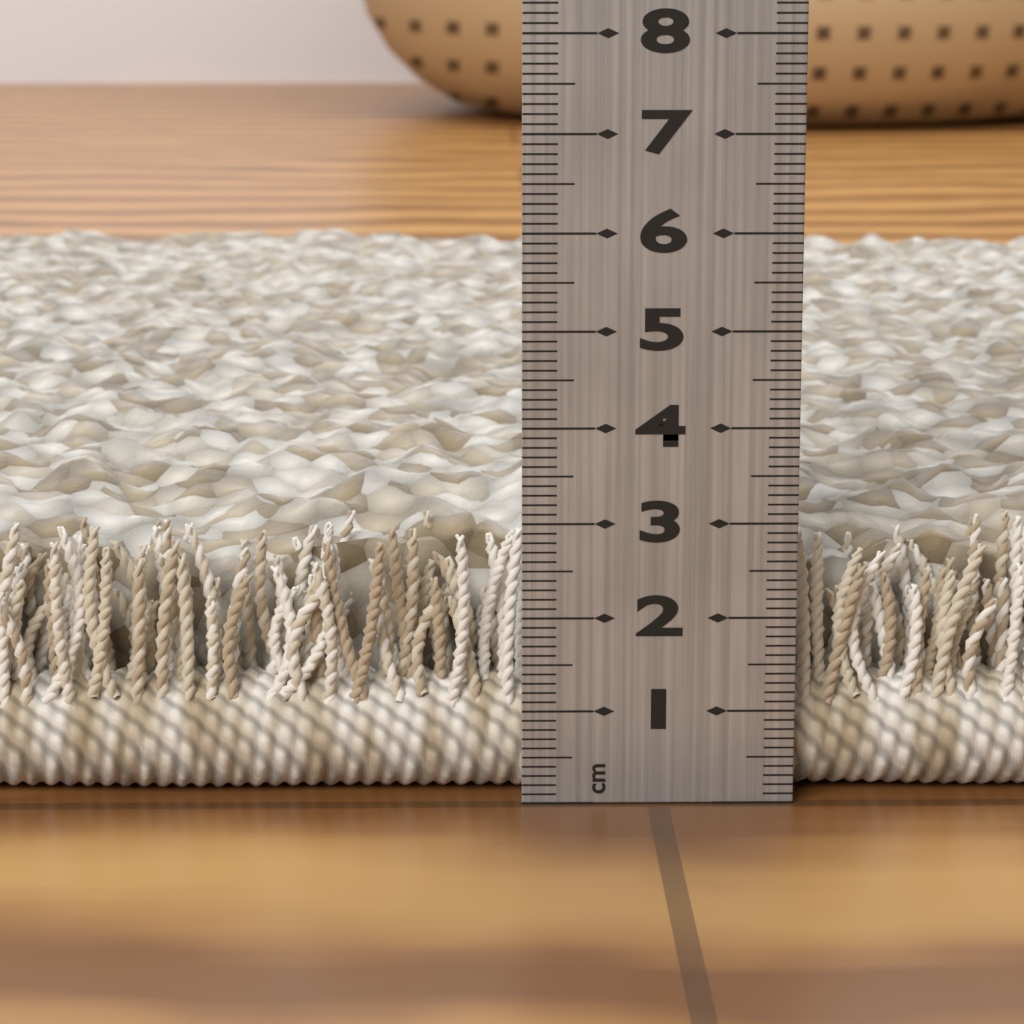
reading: 3.2 cm
